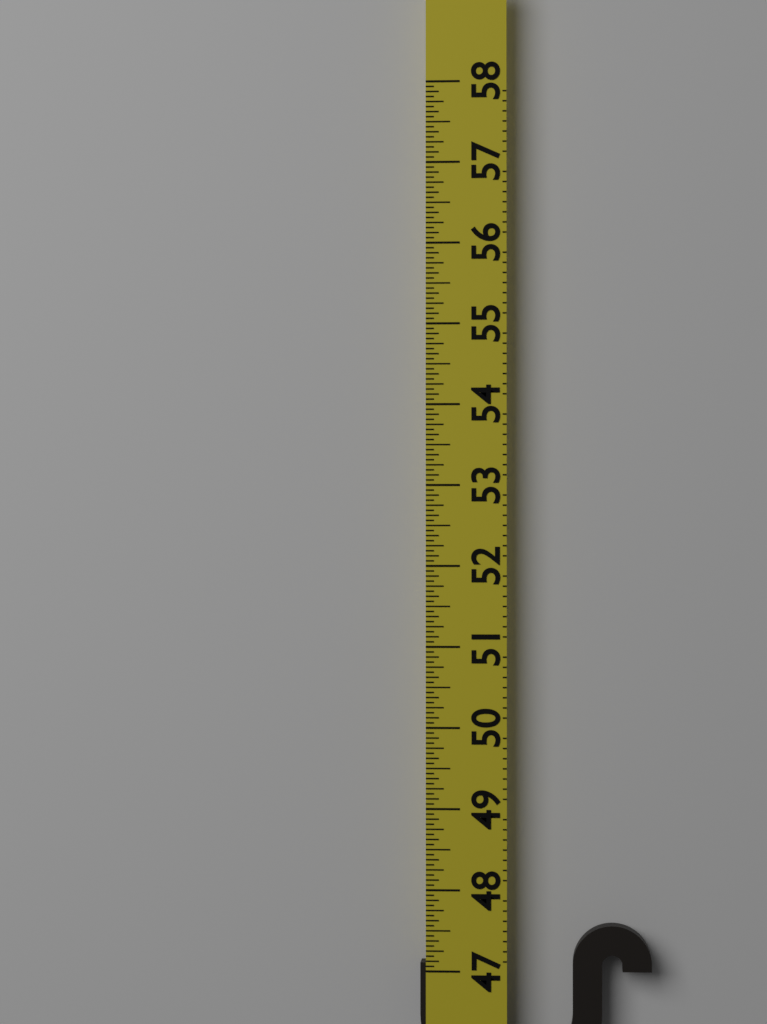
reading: 47.5625 (no unit)
